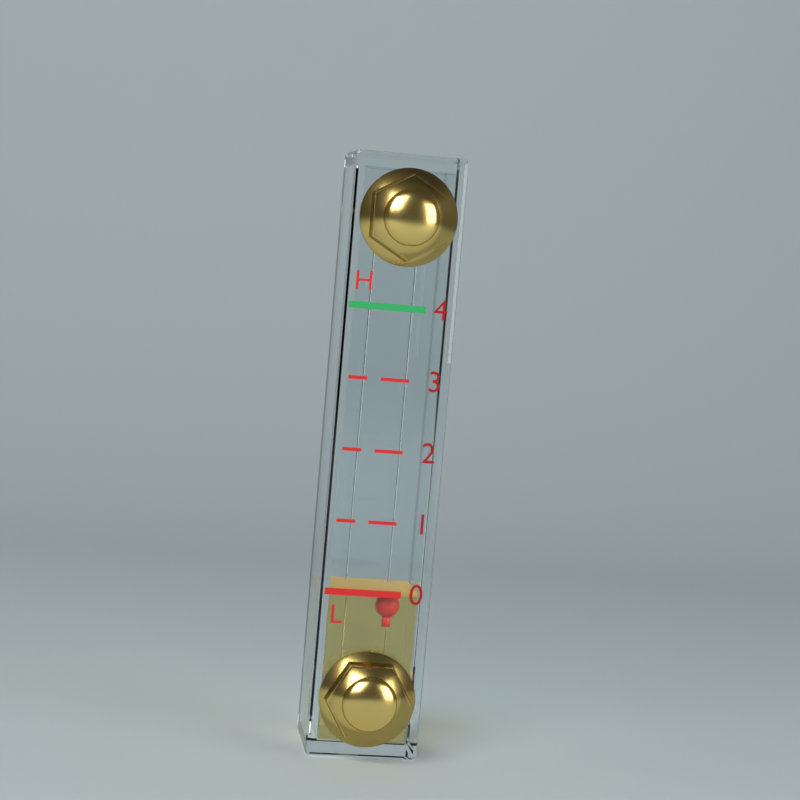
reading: 0 (no unit)
